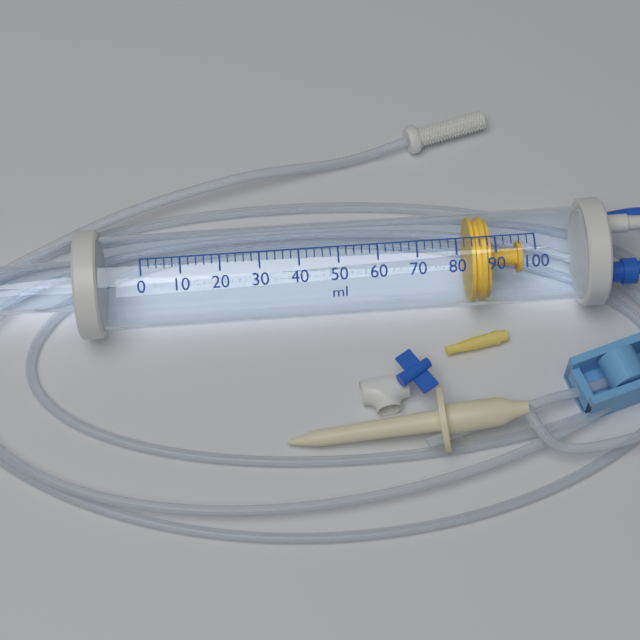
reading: 84 ml
